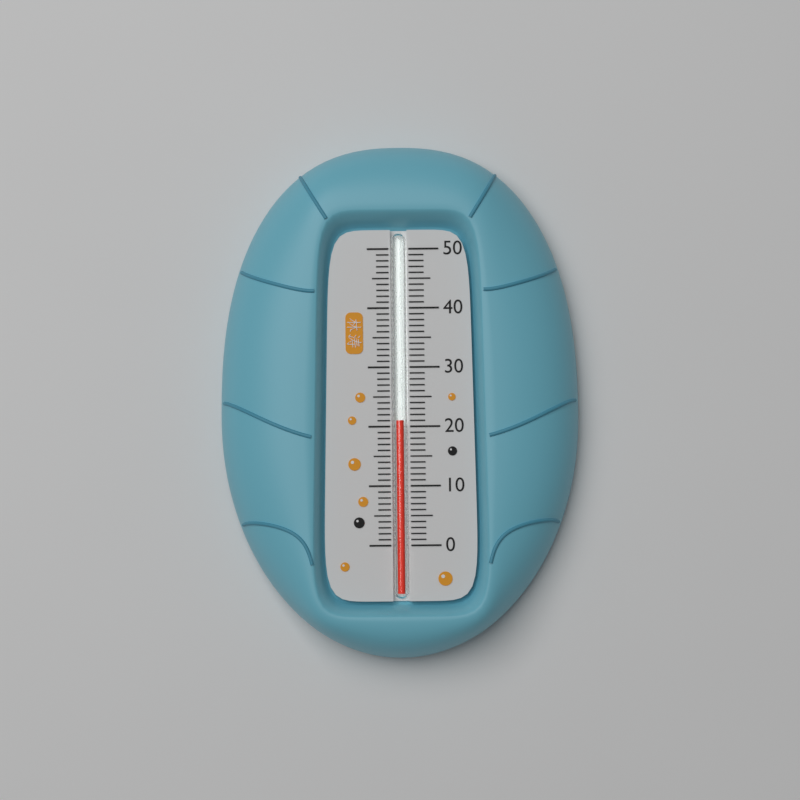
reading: 21 (no unit)
